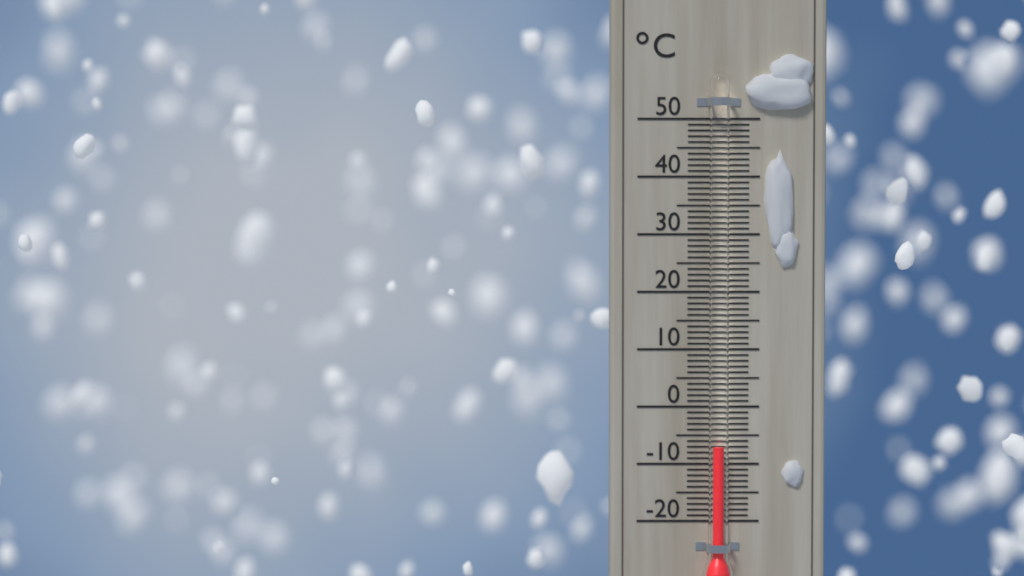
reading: -7 °C
